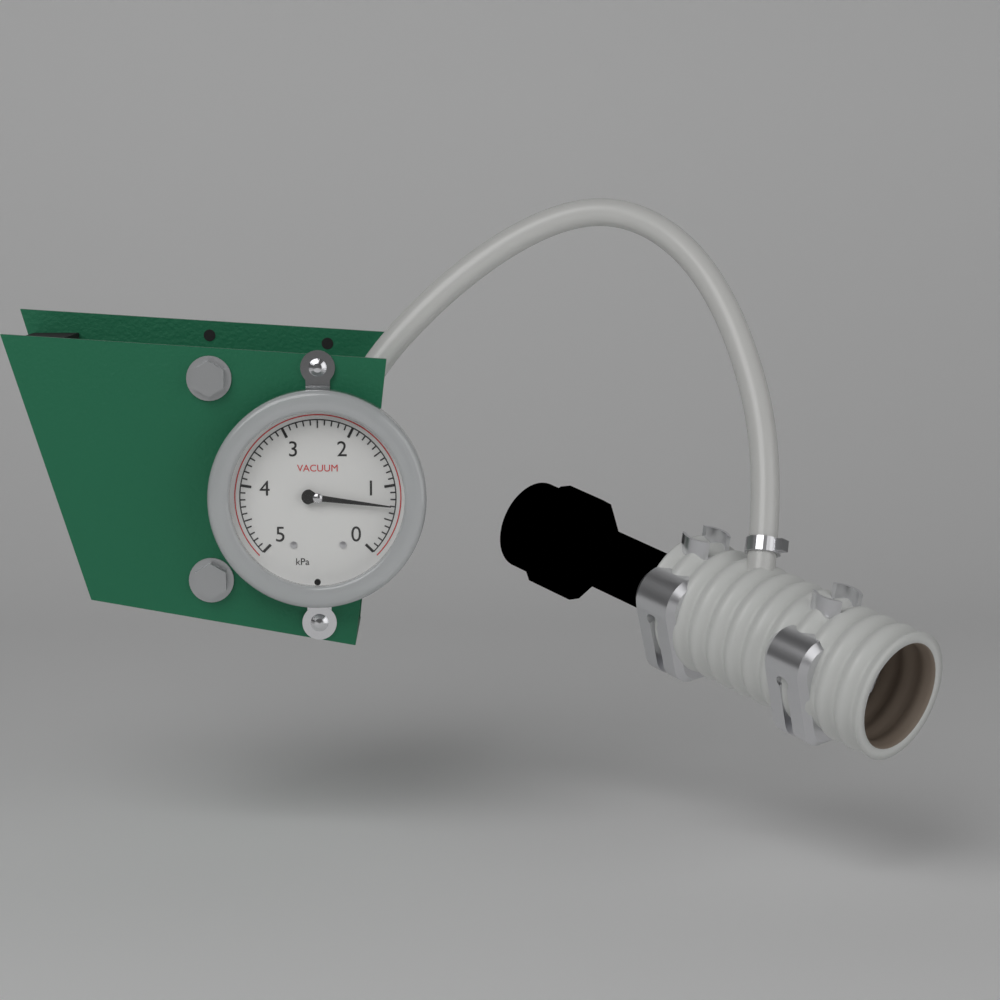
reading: 0.7 kPa
